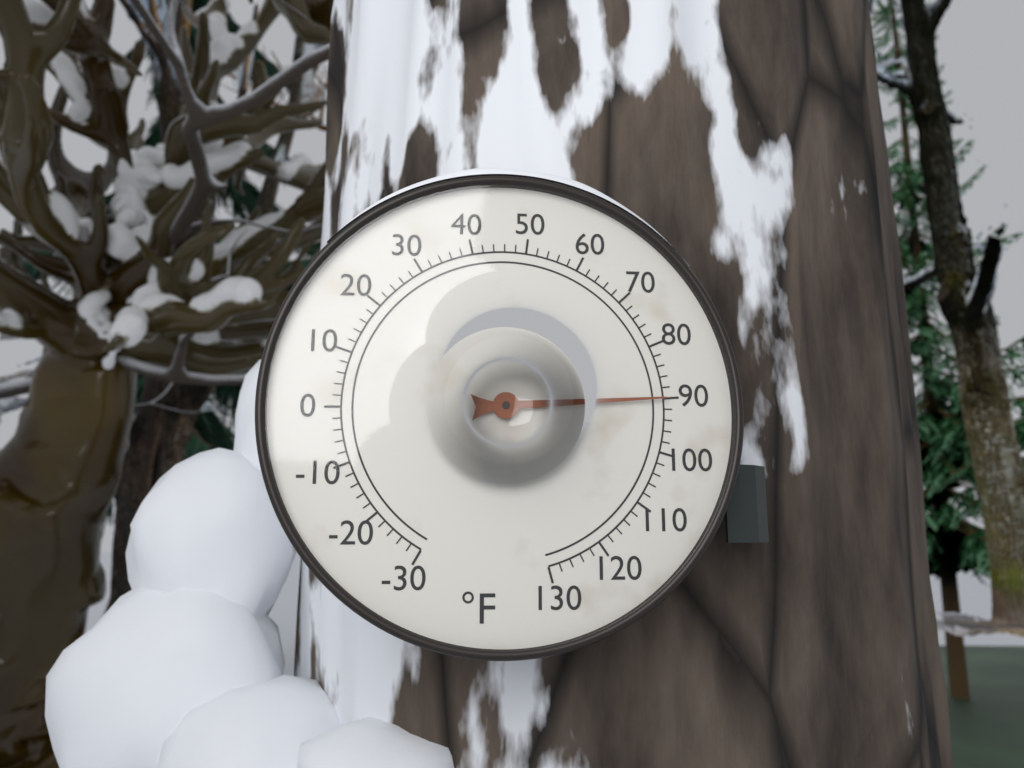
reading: 90 °F
